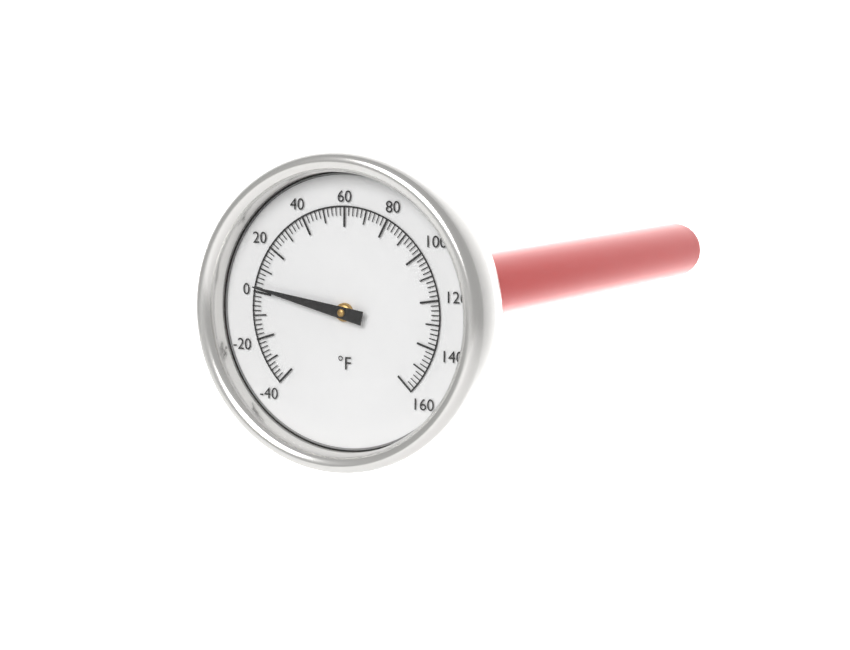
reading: 2 °F
